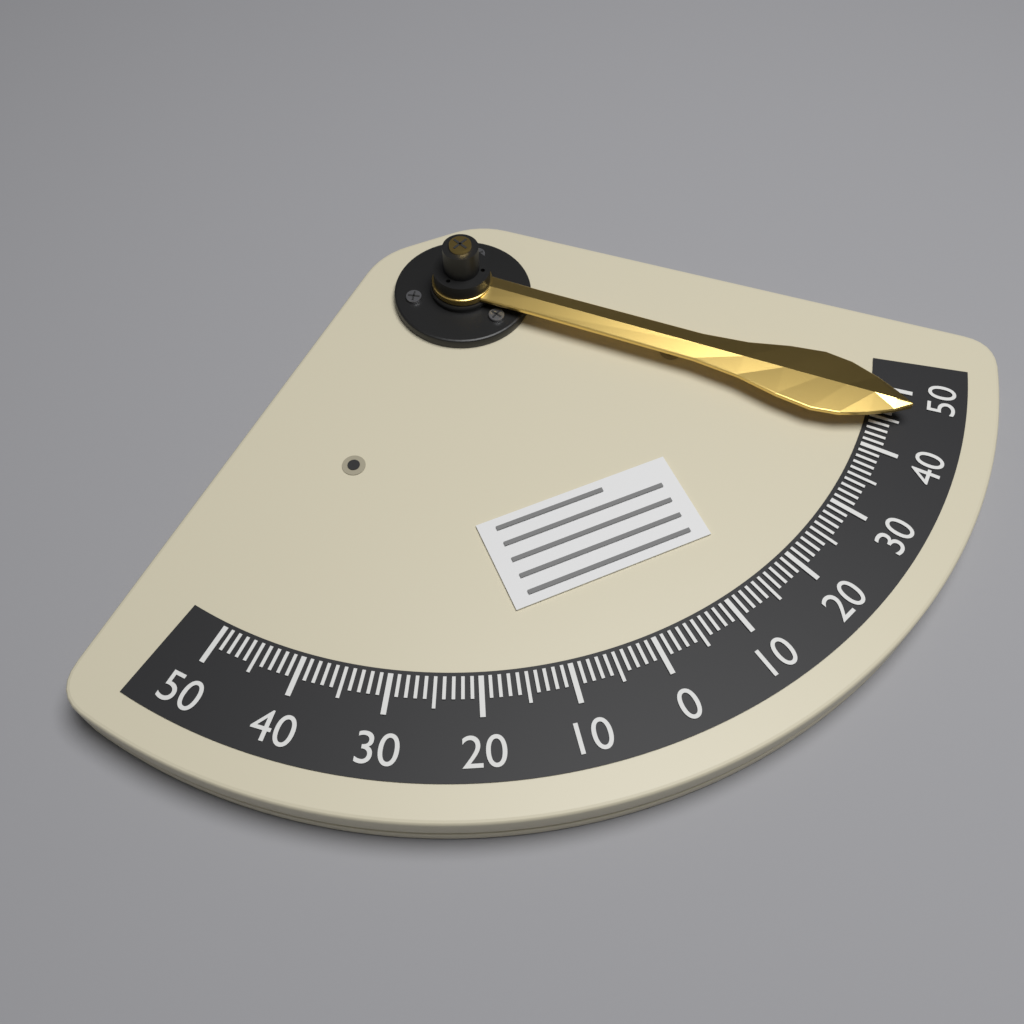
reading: -46 (no unit)
